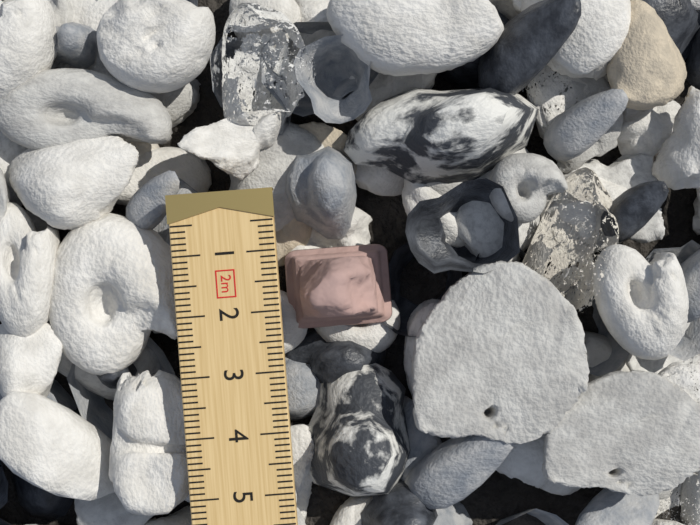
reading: 2.4 cm
